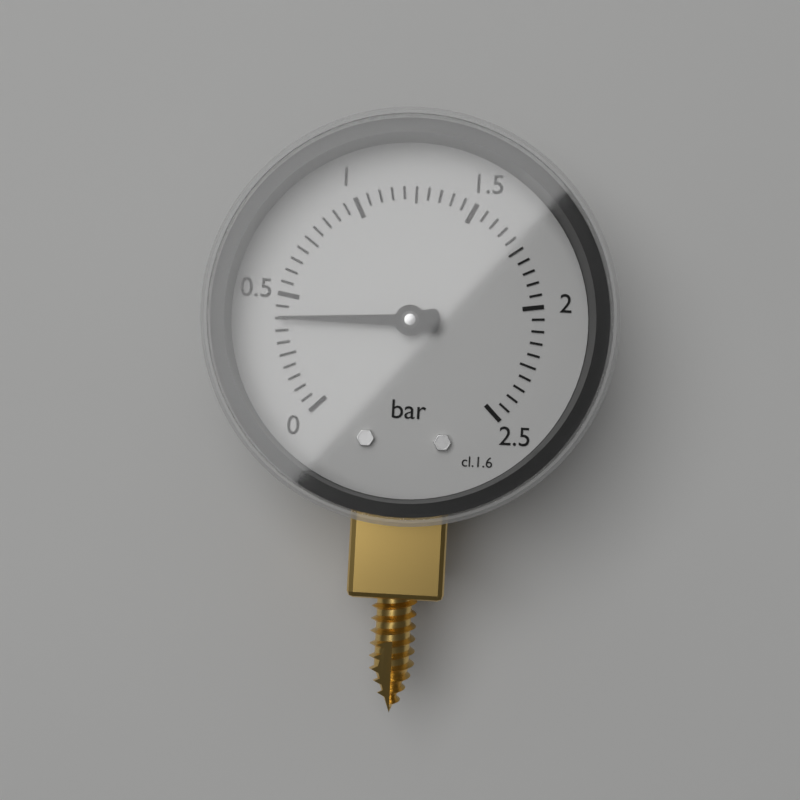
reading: 0.40 bar
